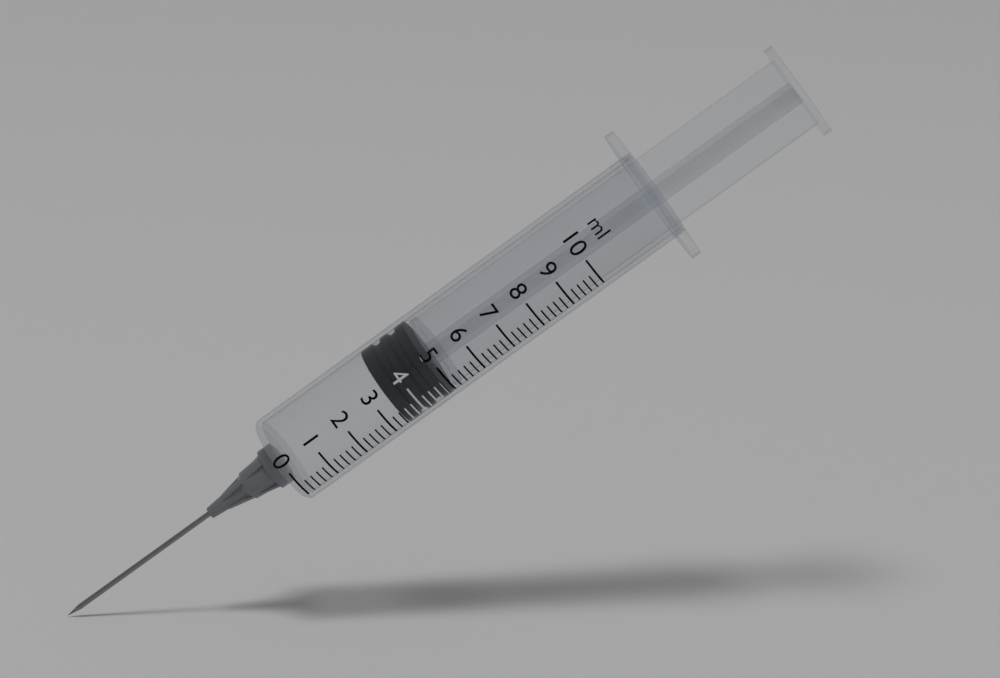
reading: 3.4 ml
